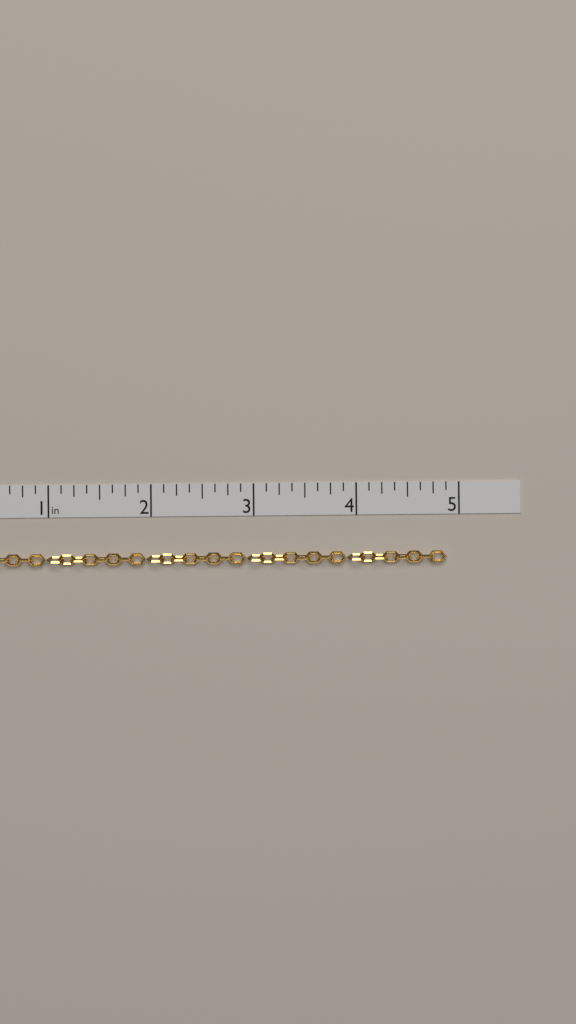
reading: 4.875 in
